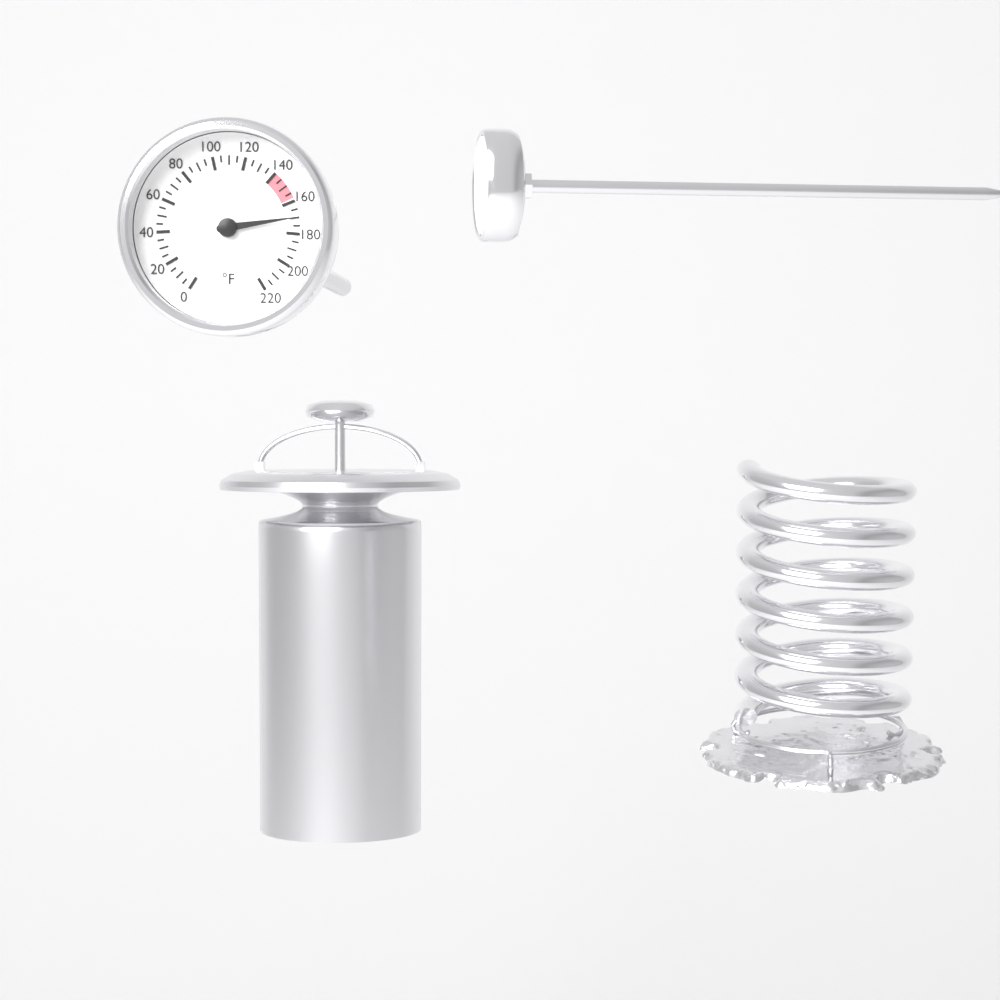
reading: 170 °F
